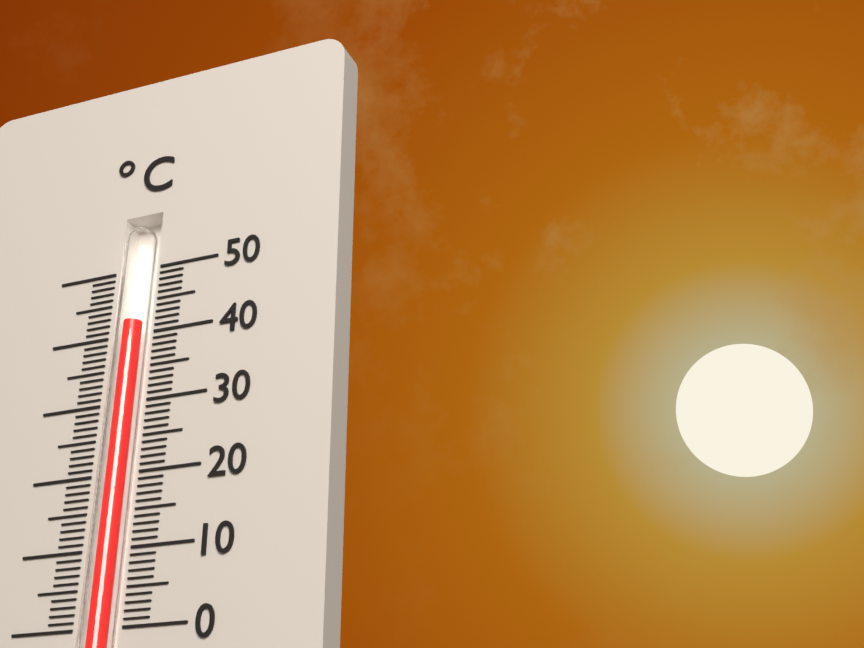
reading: 42 °C
